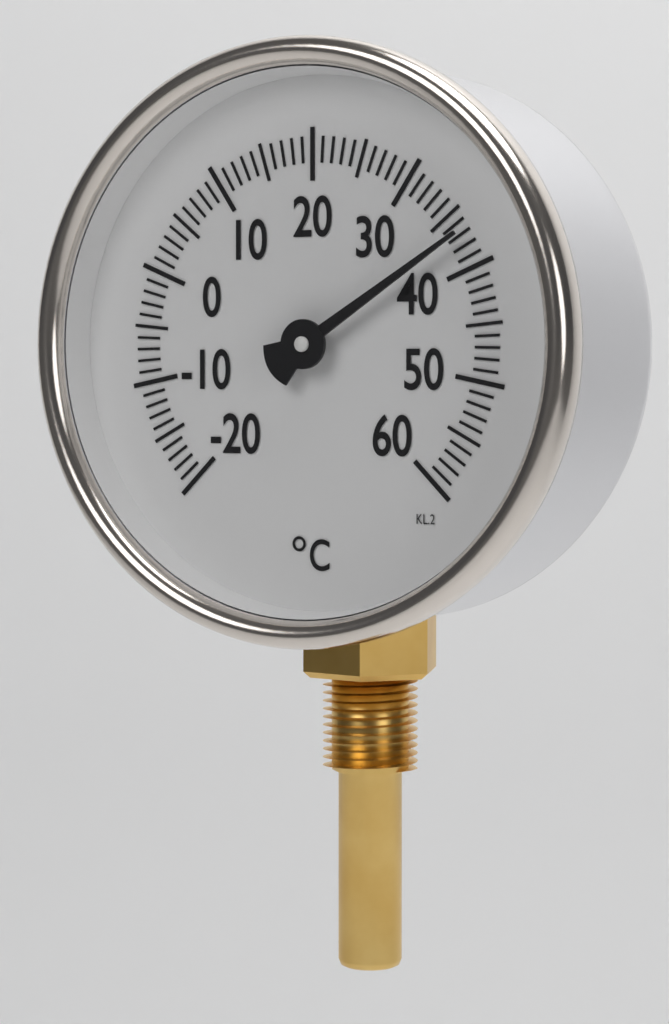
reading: 37 °C
